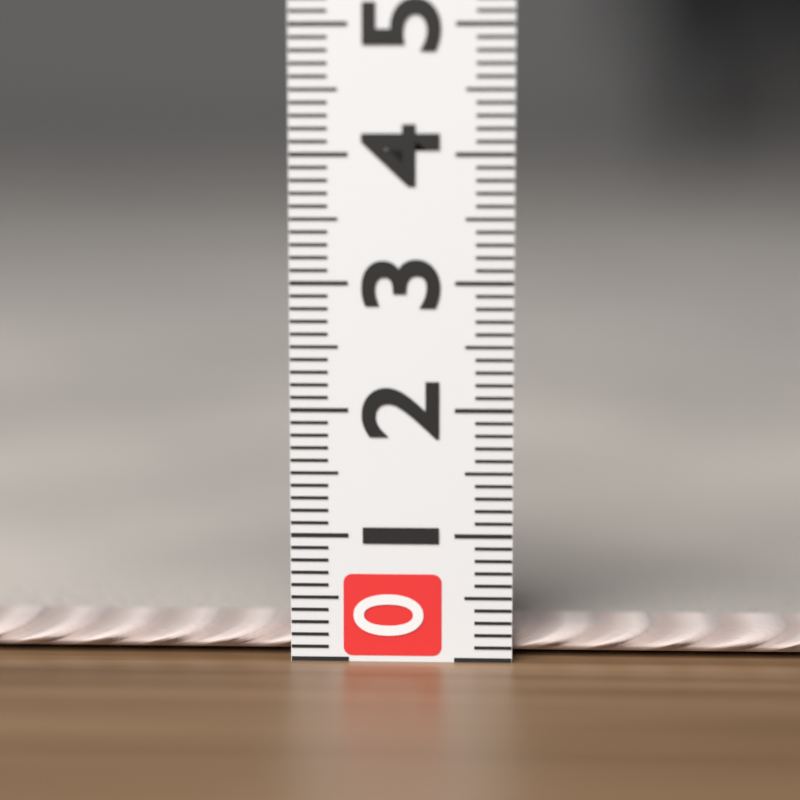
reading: 0.2 (no unit)
